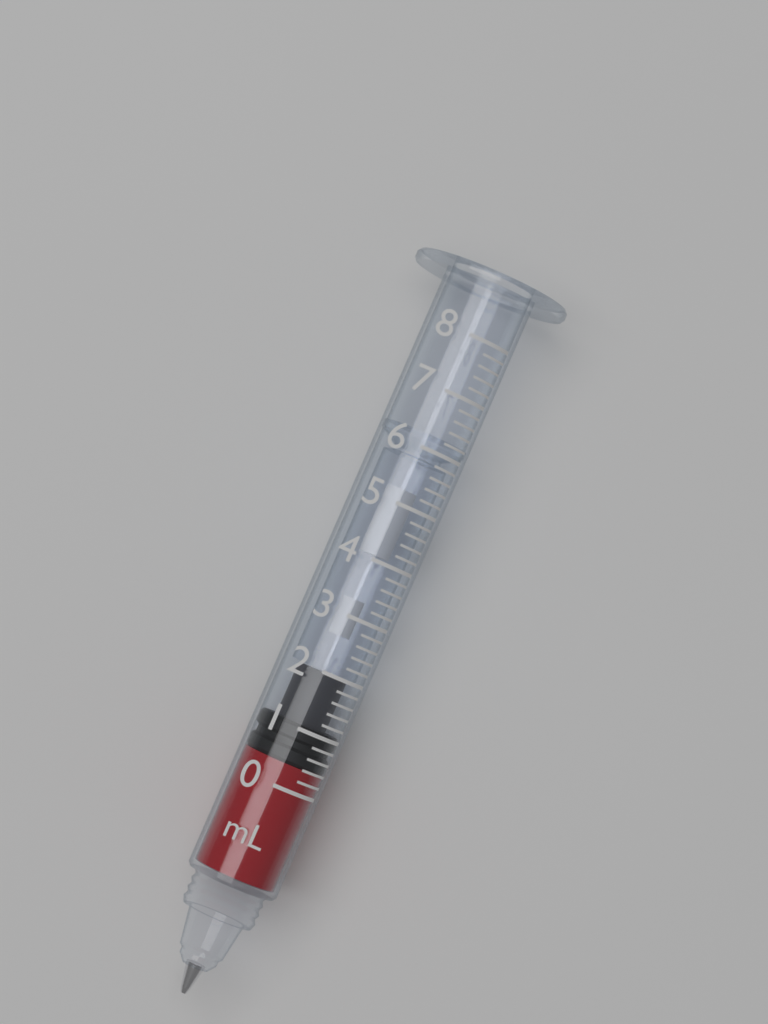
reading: 0.4 mL
